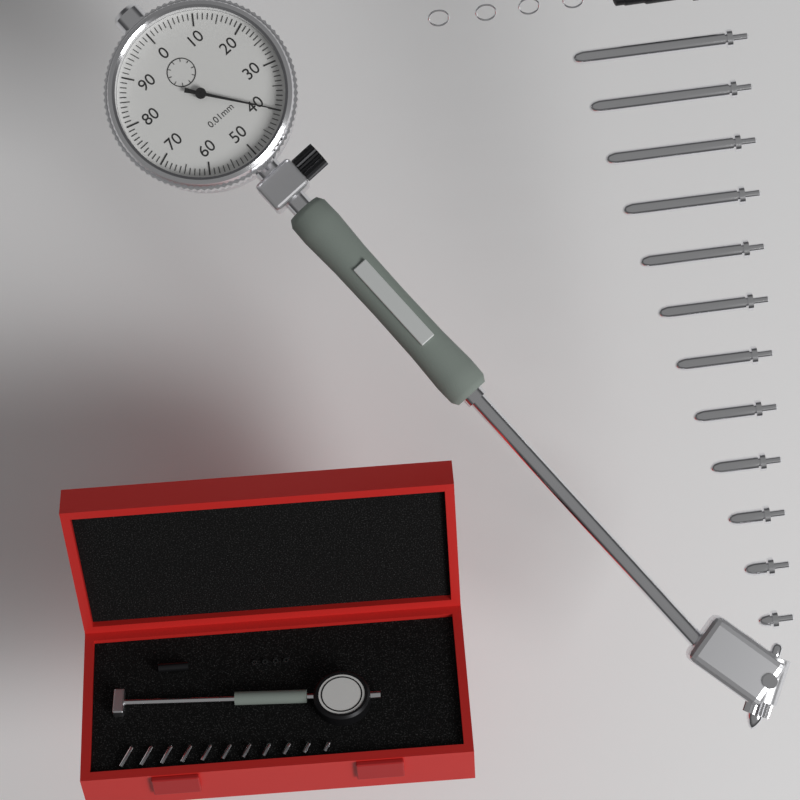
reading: 0.40 mm
